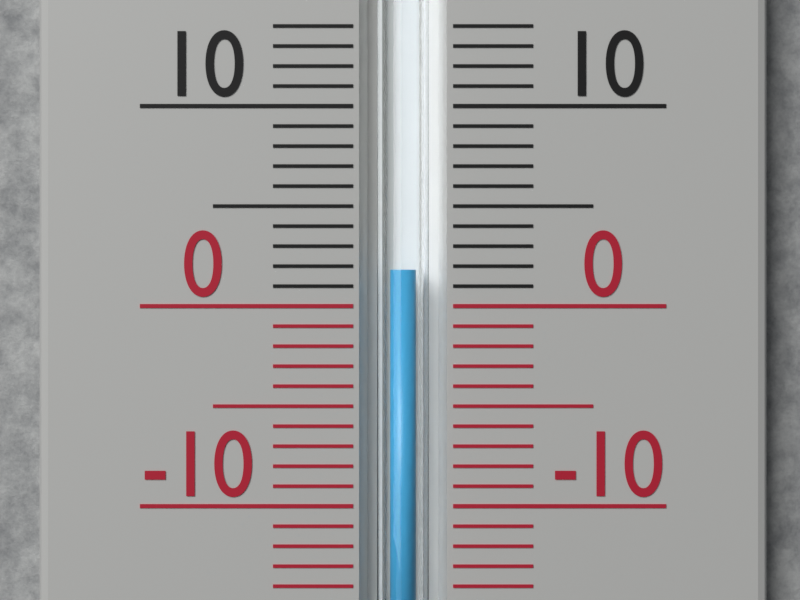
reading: 1.8 °C
